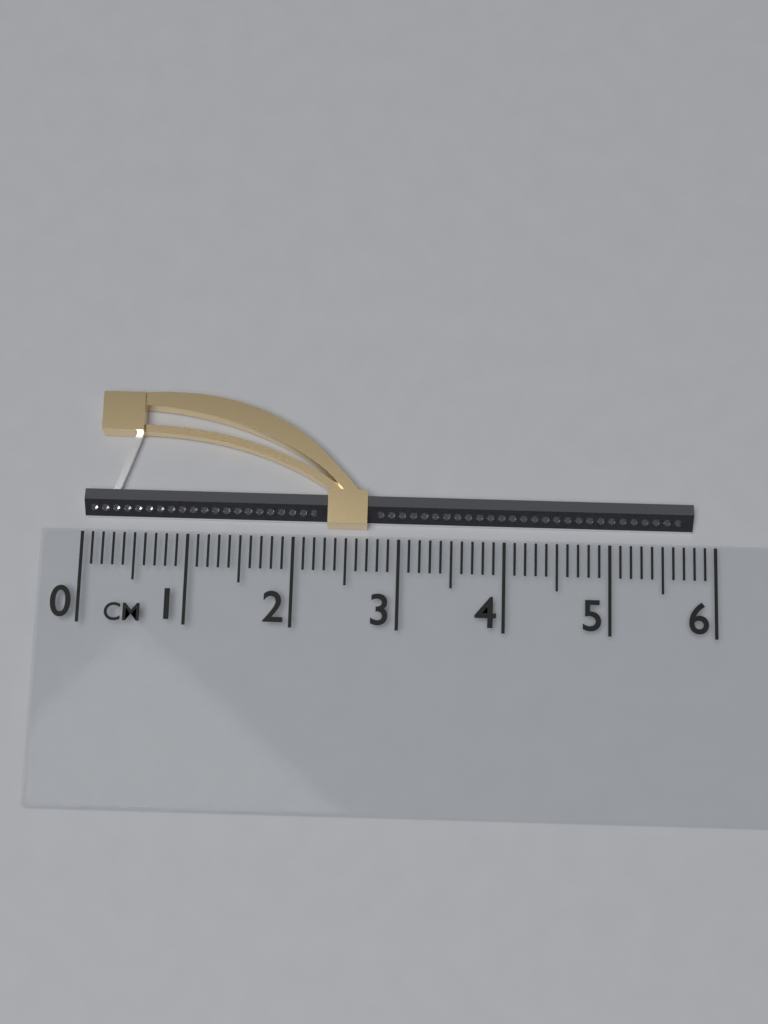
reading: 5.8 cm
